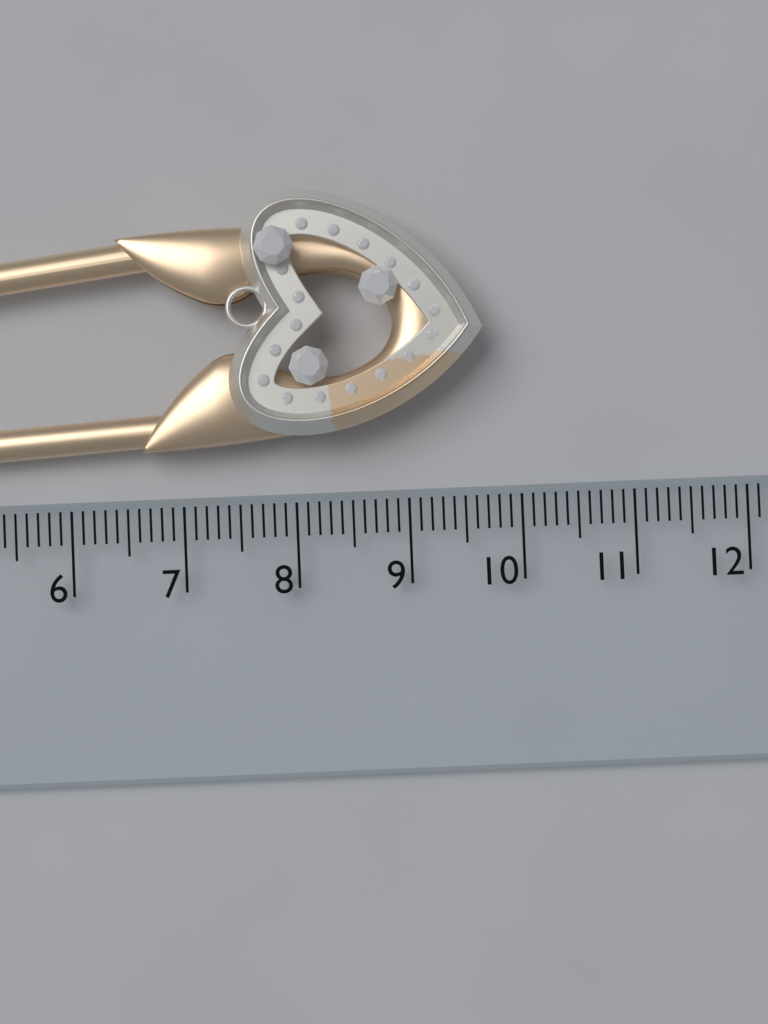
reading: 9.7 cm
